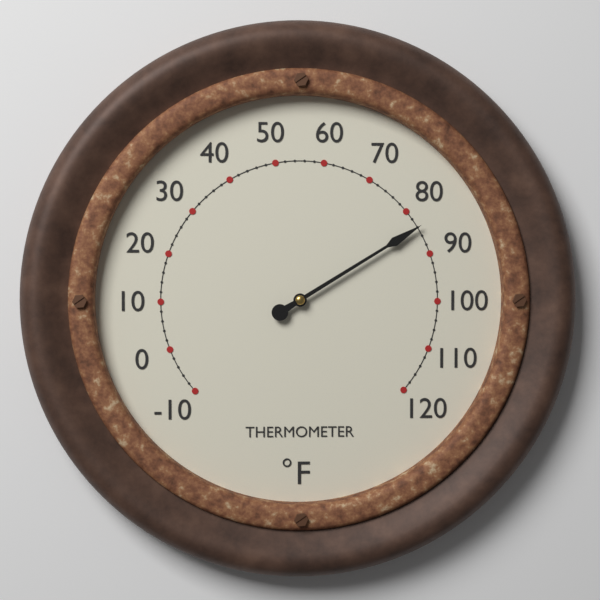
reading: 84 °F
